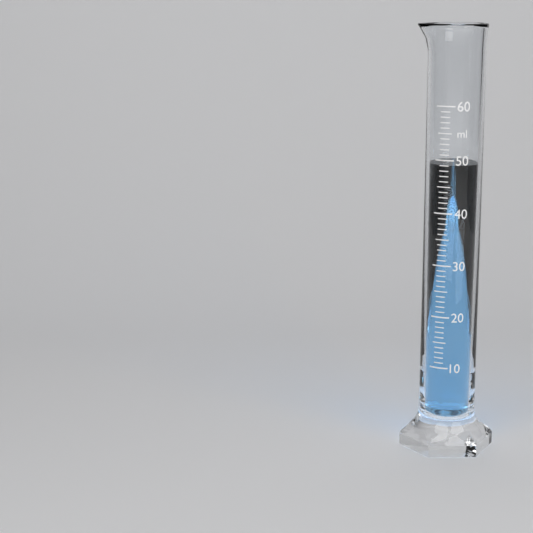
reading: 49 ml
